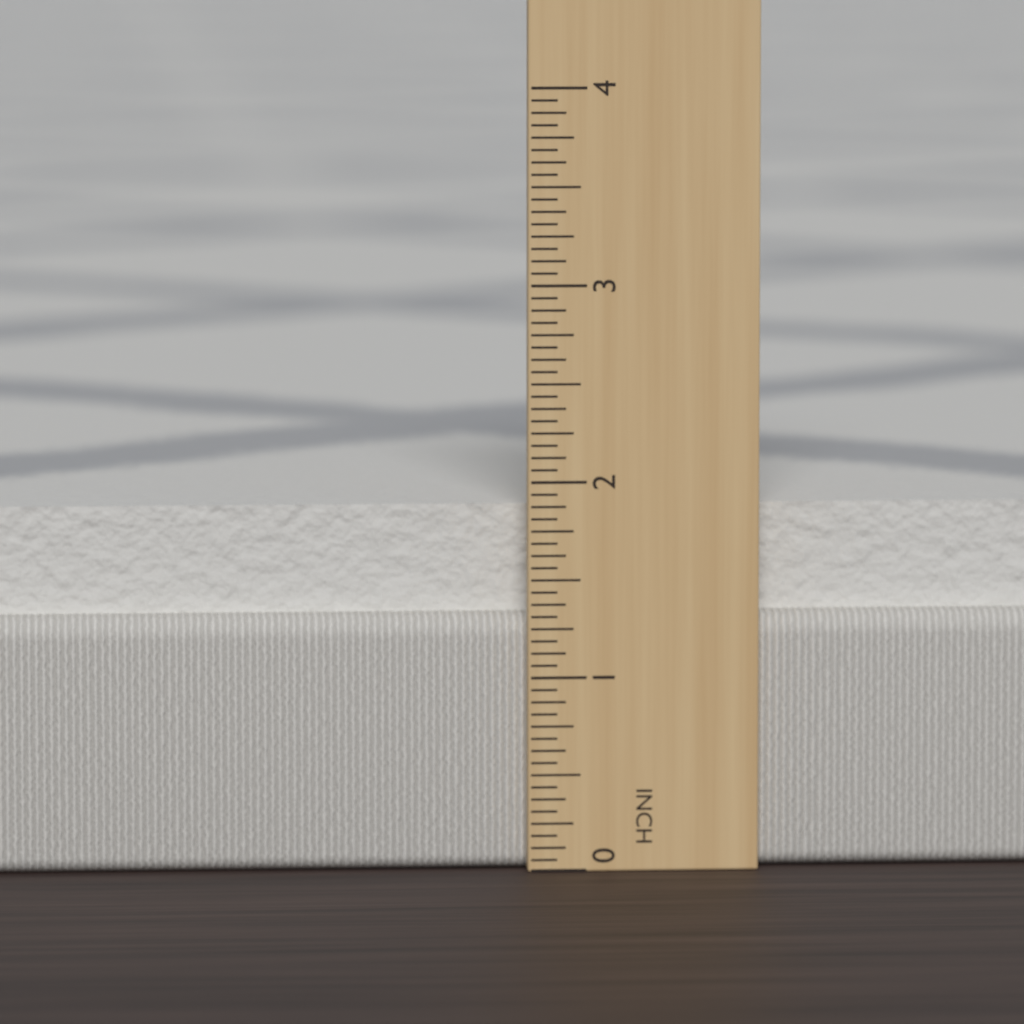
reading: 1.8750 in
